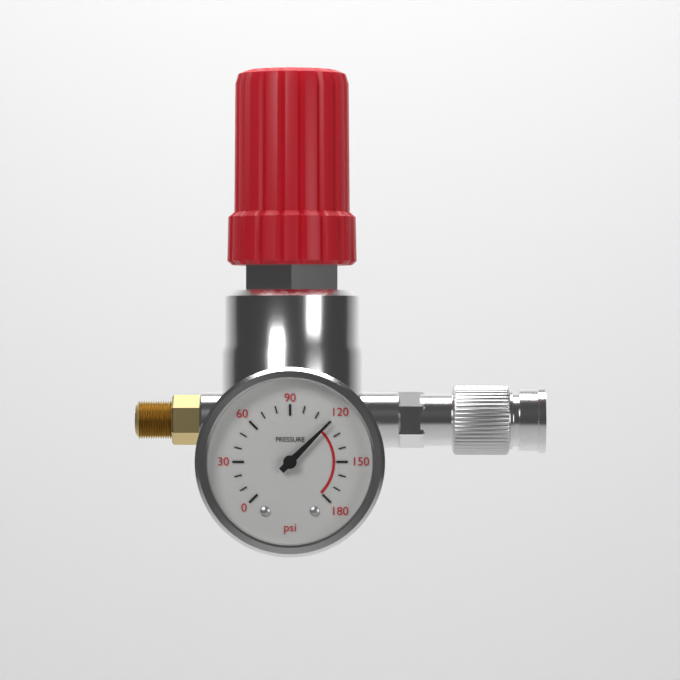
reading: 120 psi
